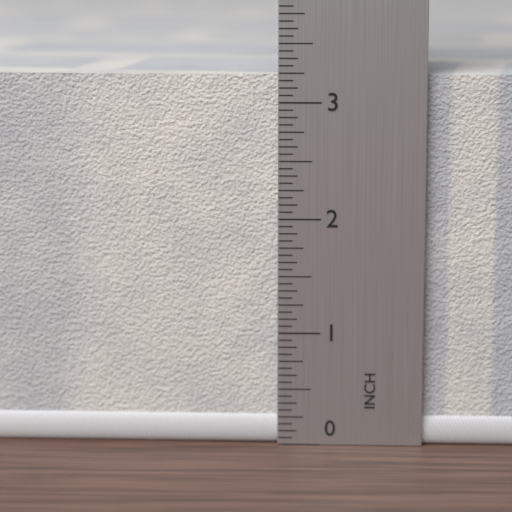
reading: 3.2500 in
